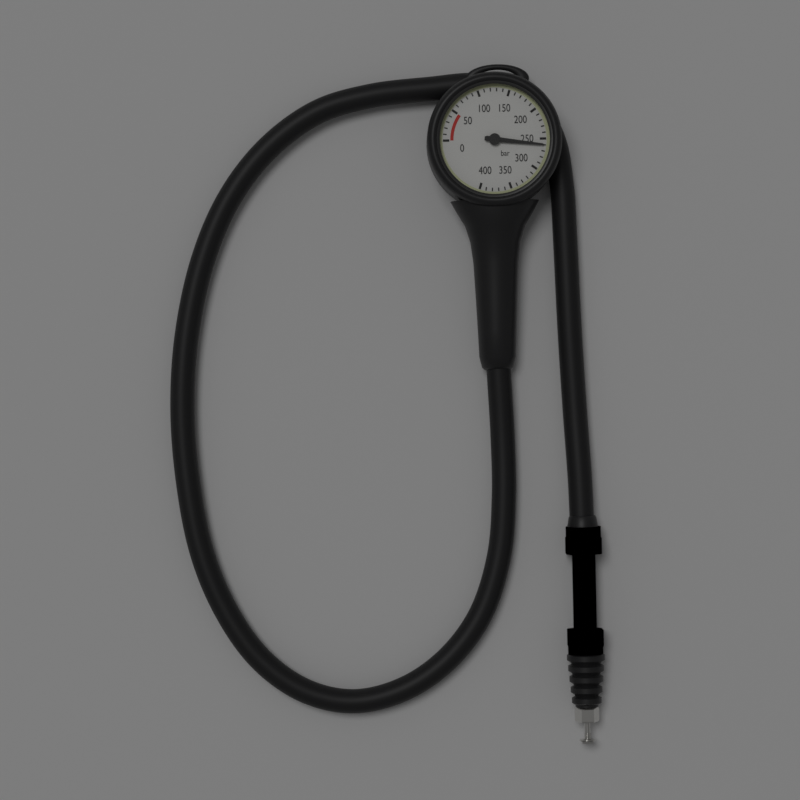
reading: 260 bar
